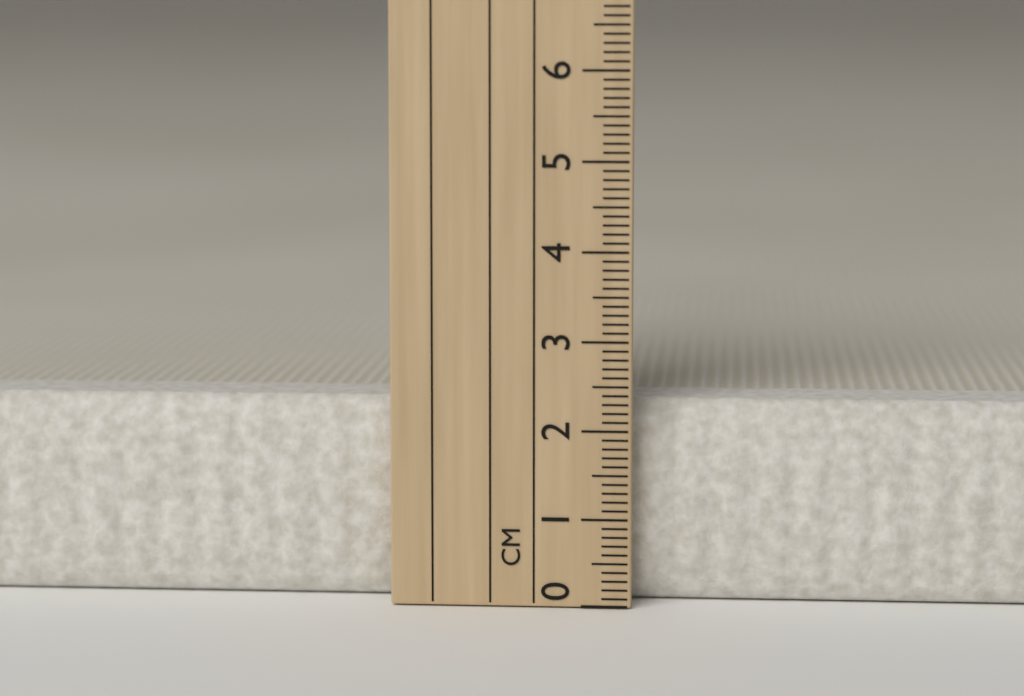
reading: 2.3 cm
